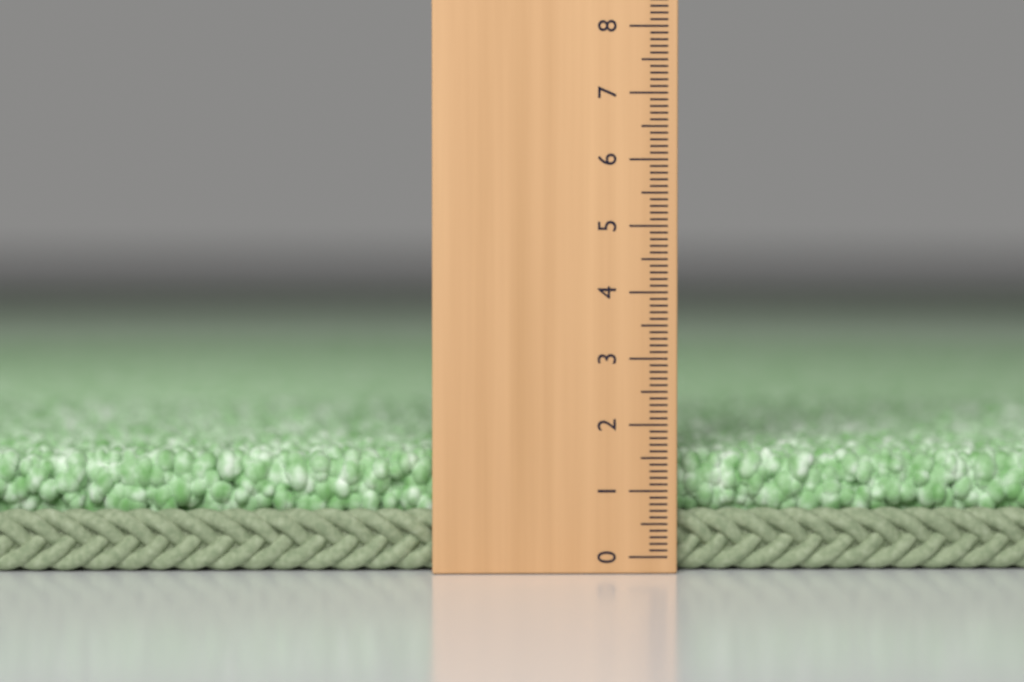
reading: 1.6 (no unit)
